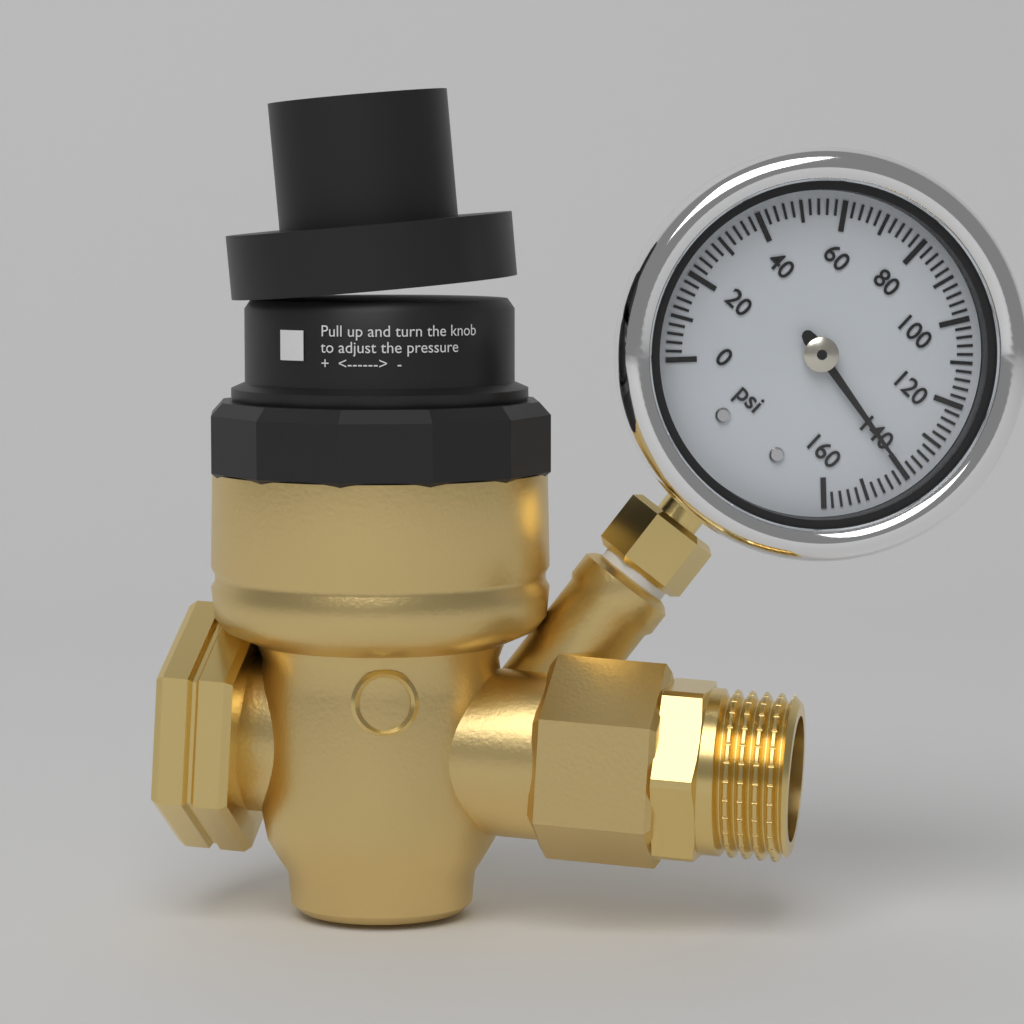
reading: 140 psi
